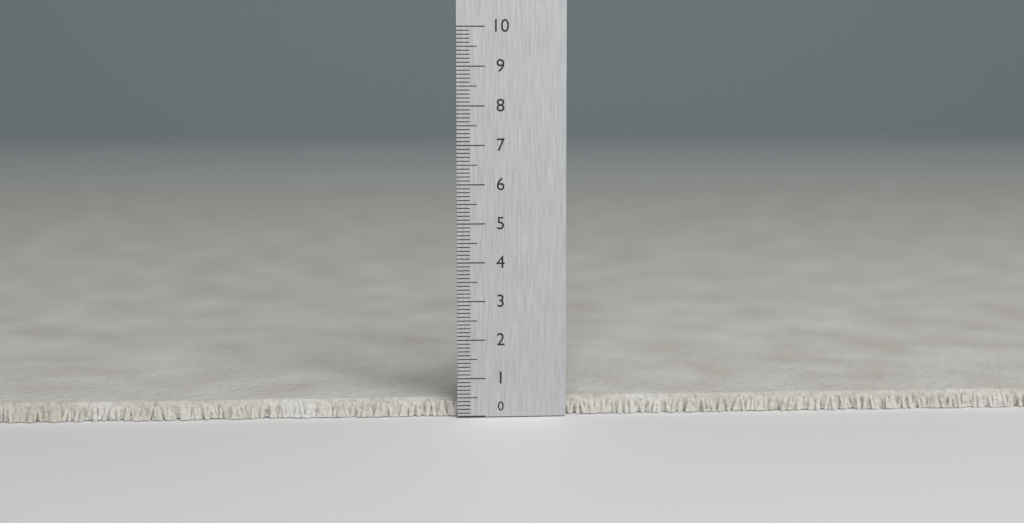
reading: 0.4 (no unit)
